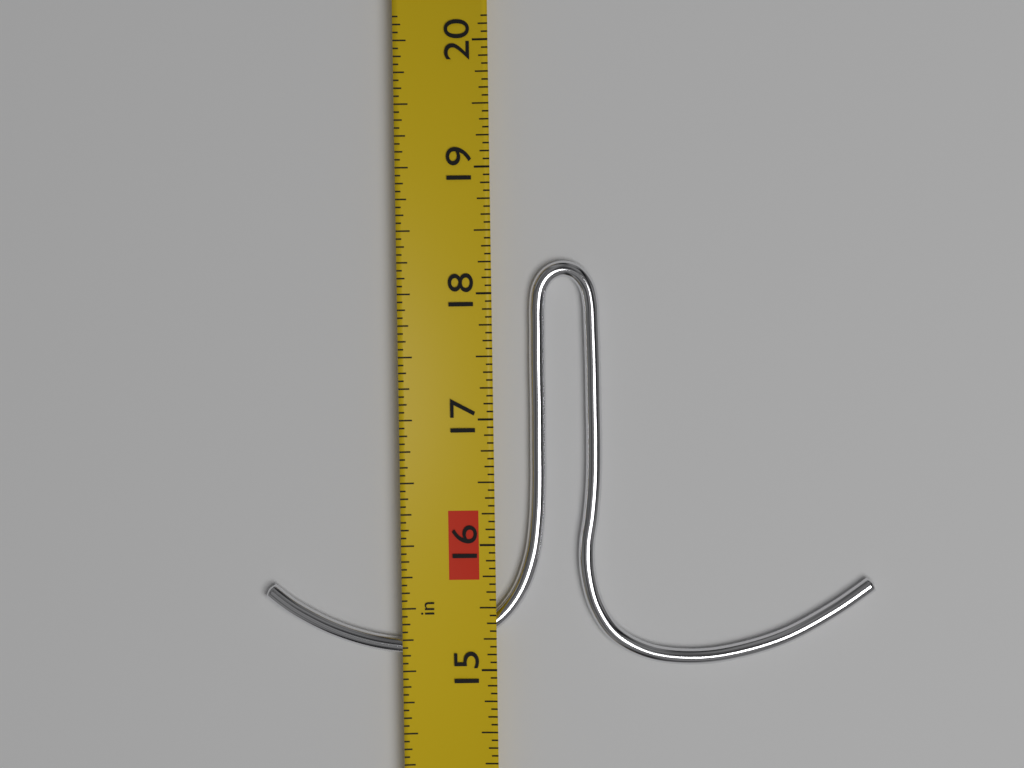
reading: 18.2500 in
